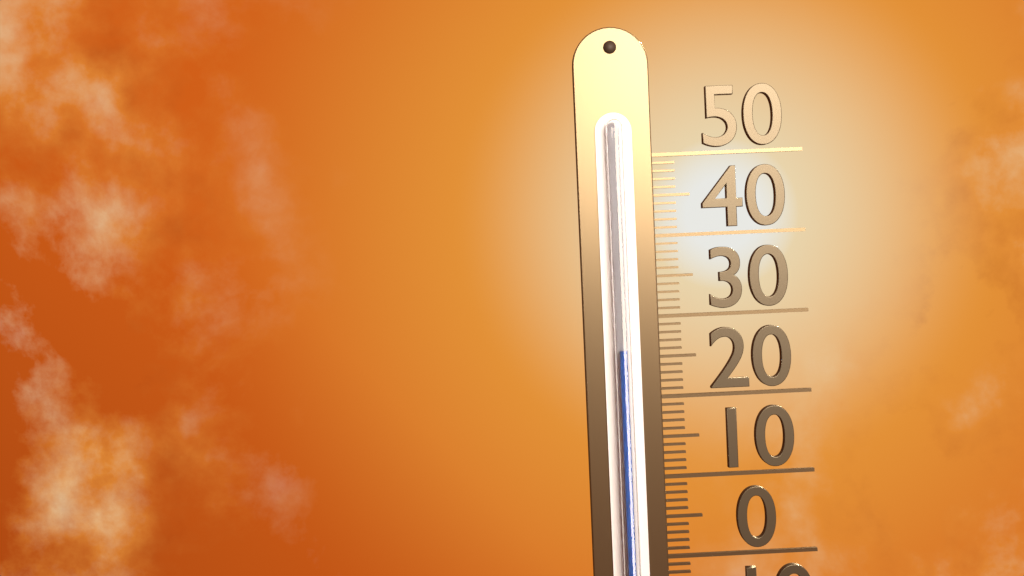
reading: 26 (no unit)
